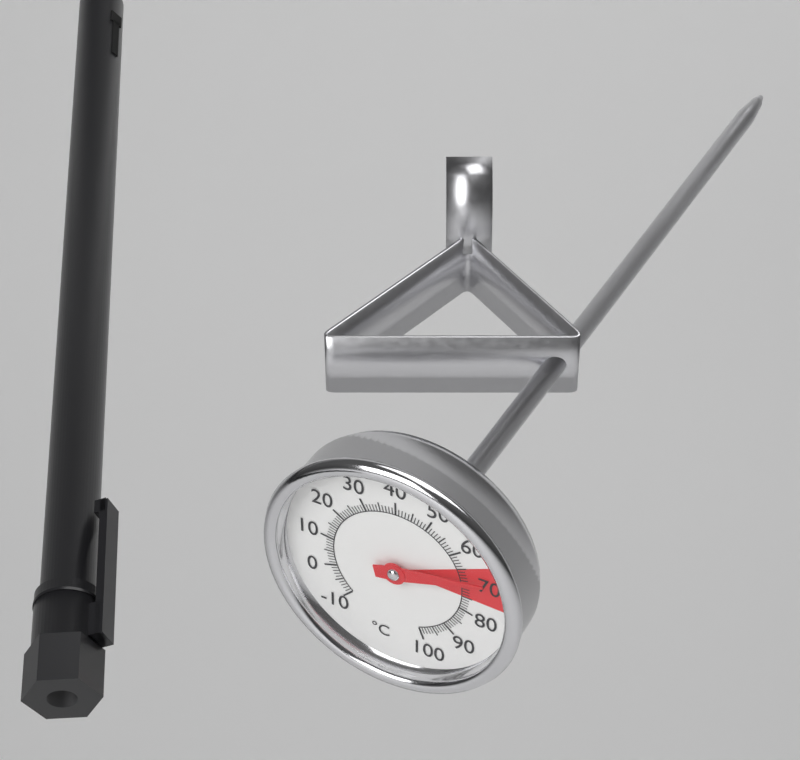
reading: 69 °C
